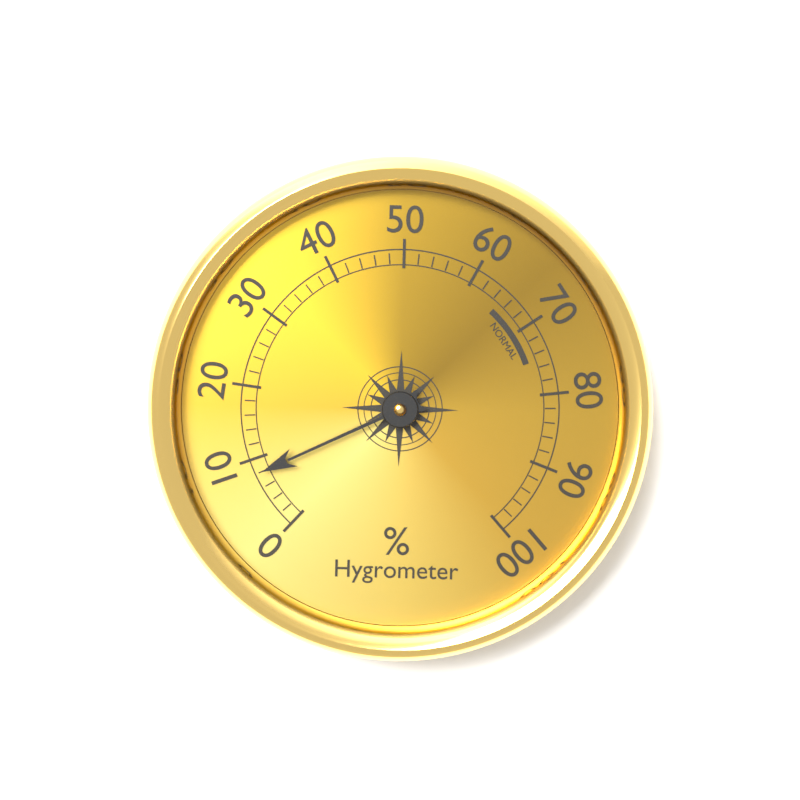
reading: 8 %
